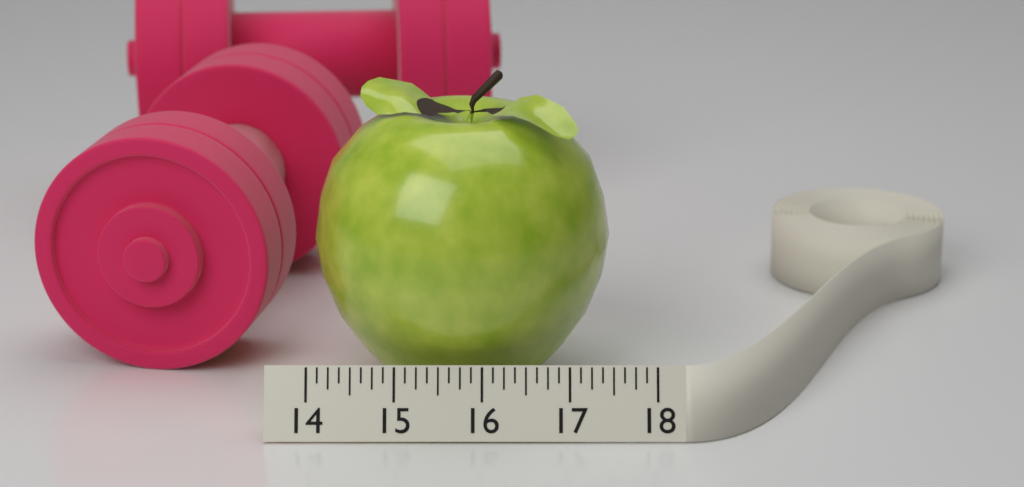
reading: 17.500 (no unit)
